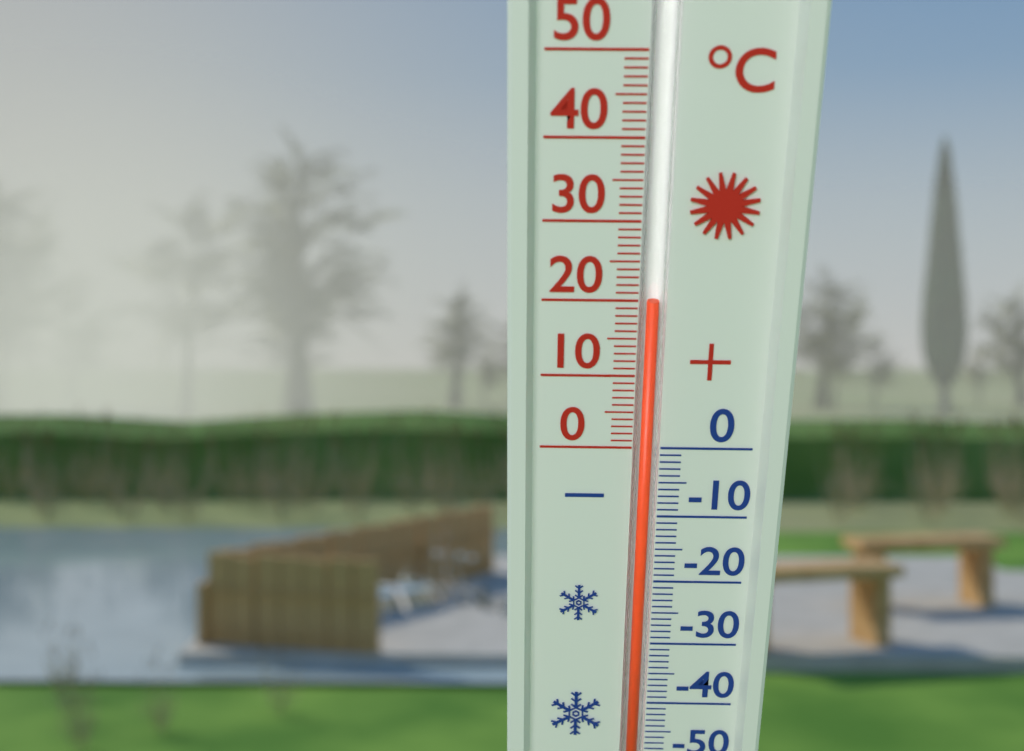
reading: 20 °C
